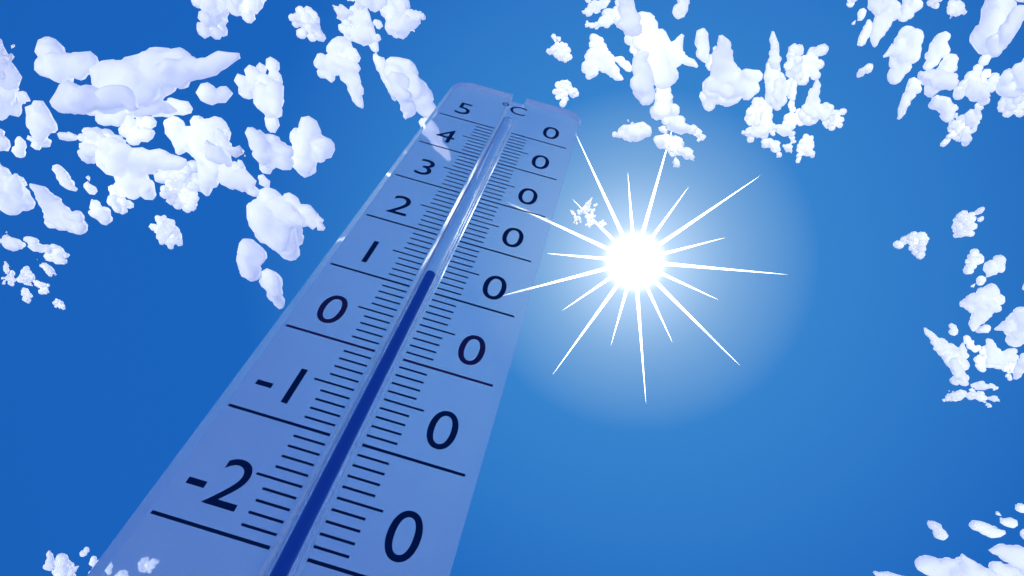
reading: 13 °C
